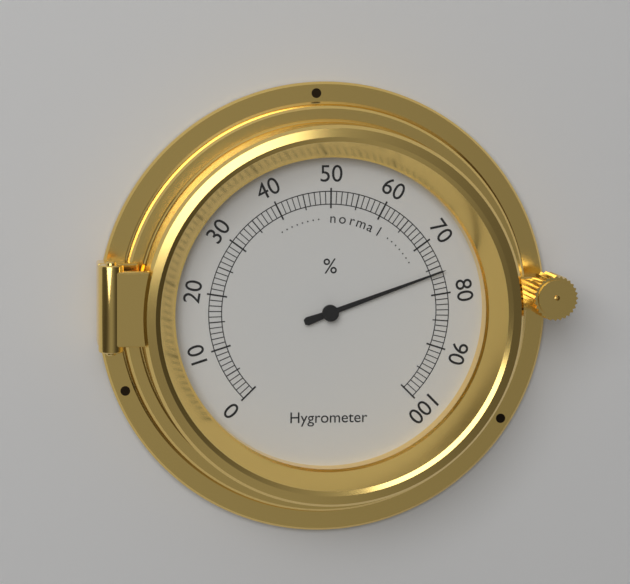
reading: 76 %
